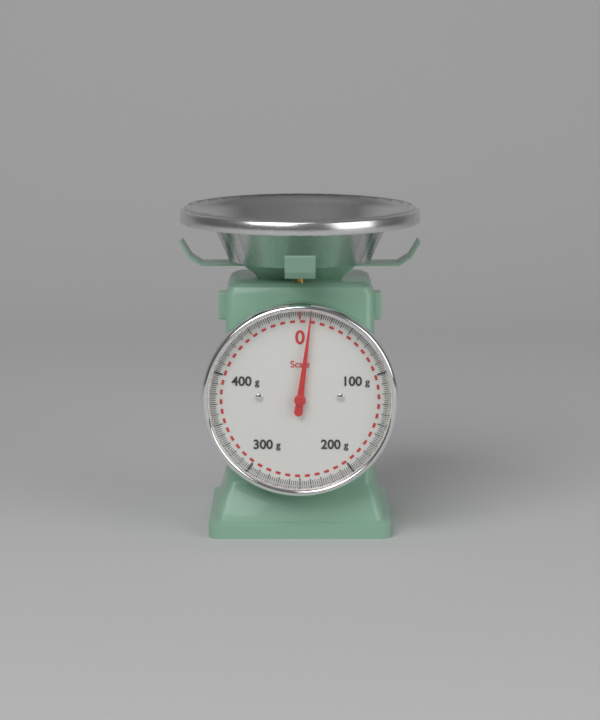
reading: 10 g
